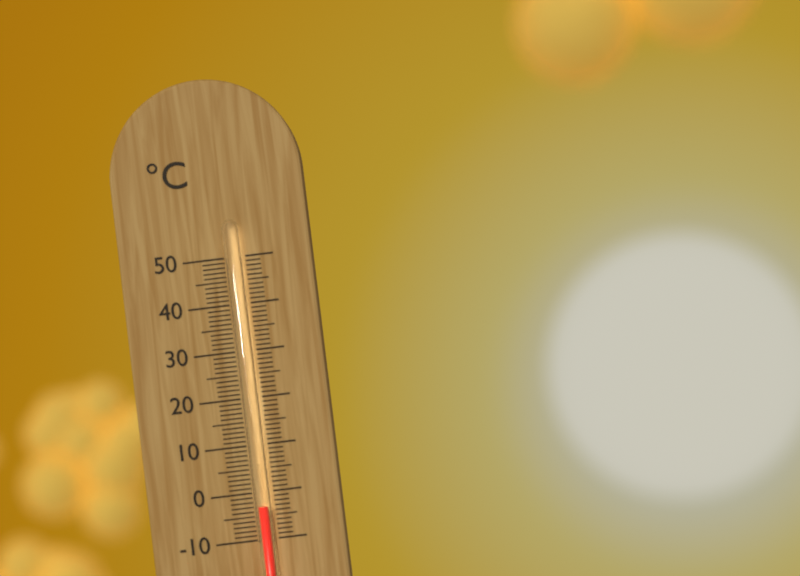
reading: -3 °C
